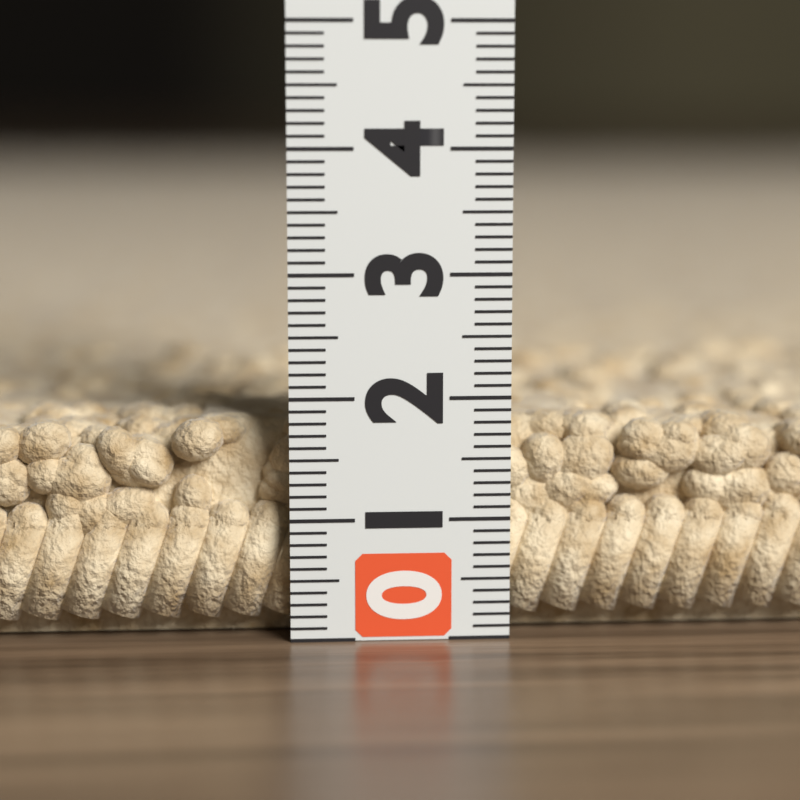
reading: 1.8 (no unit)
